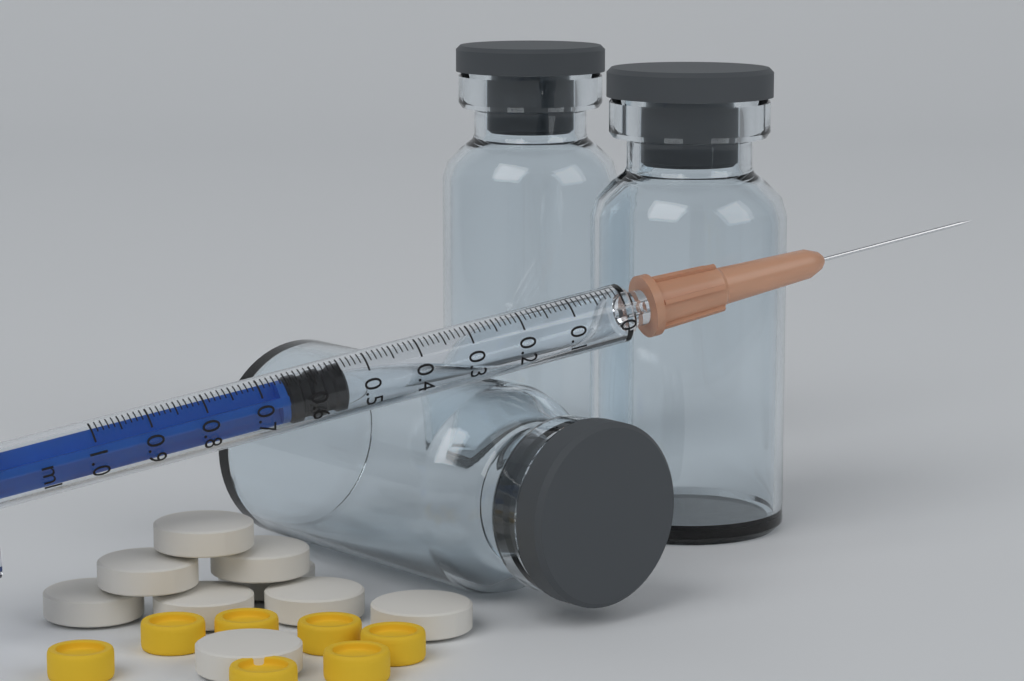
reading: 0.54 ml
